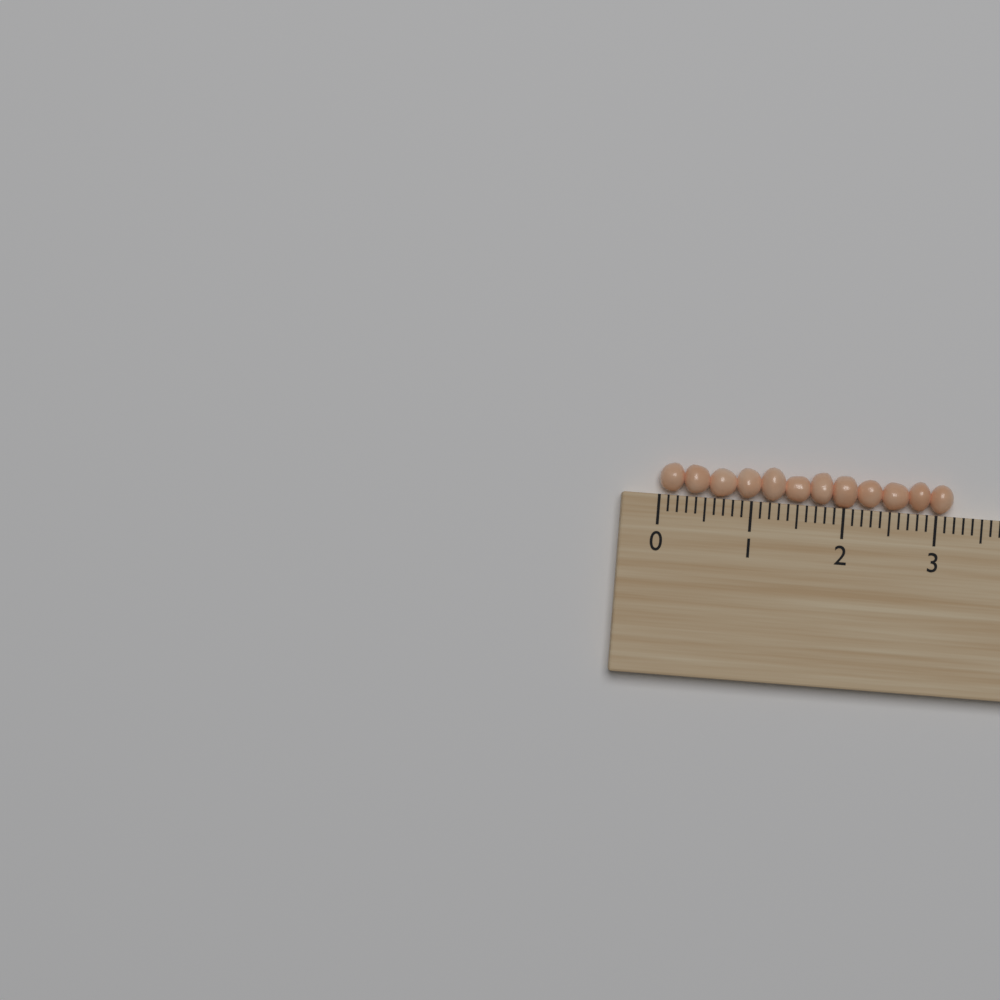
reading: 3.2 (no unit)
